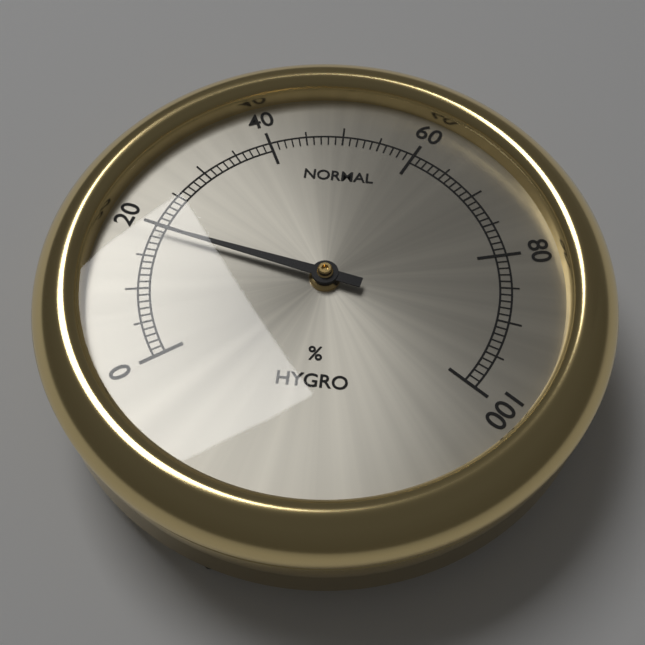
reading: 19 %
